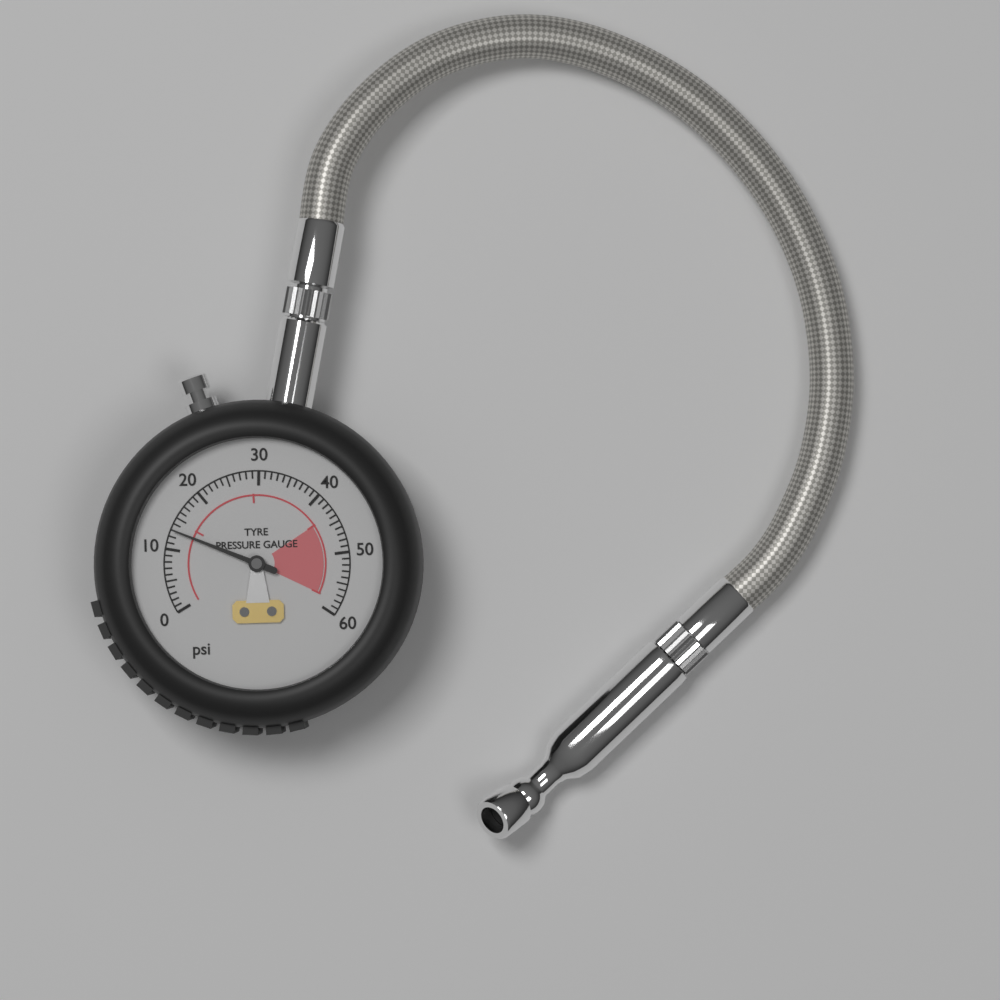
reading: 13 psi
